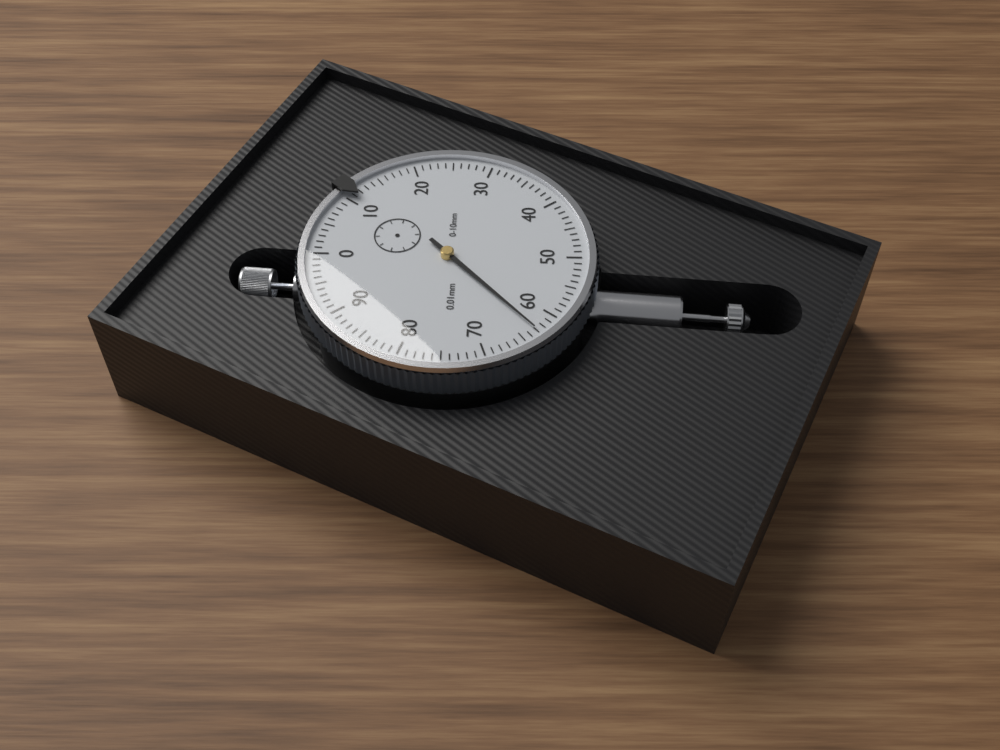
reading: 0.63 mm
